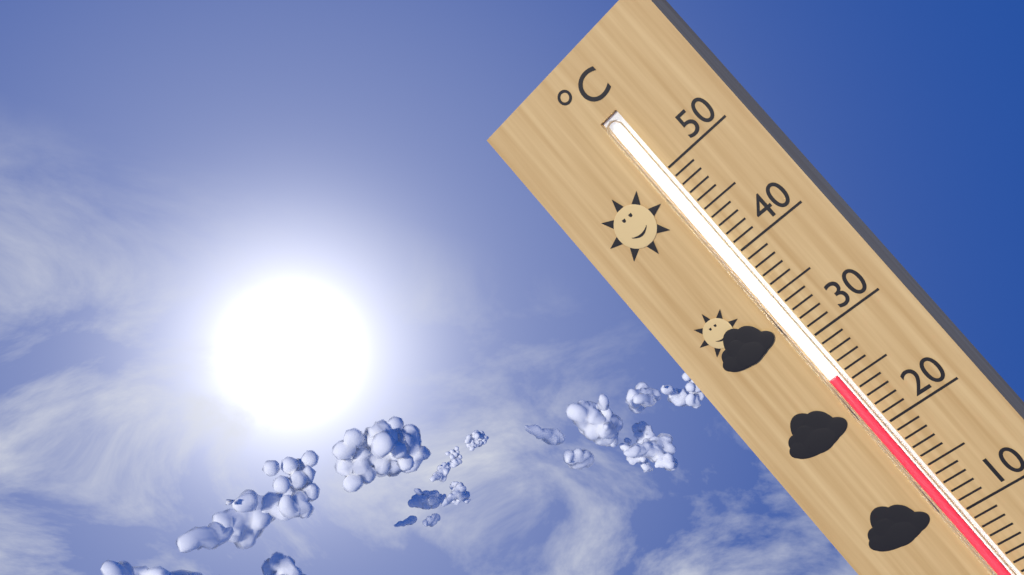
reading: 26 °C
